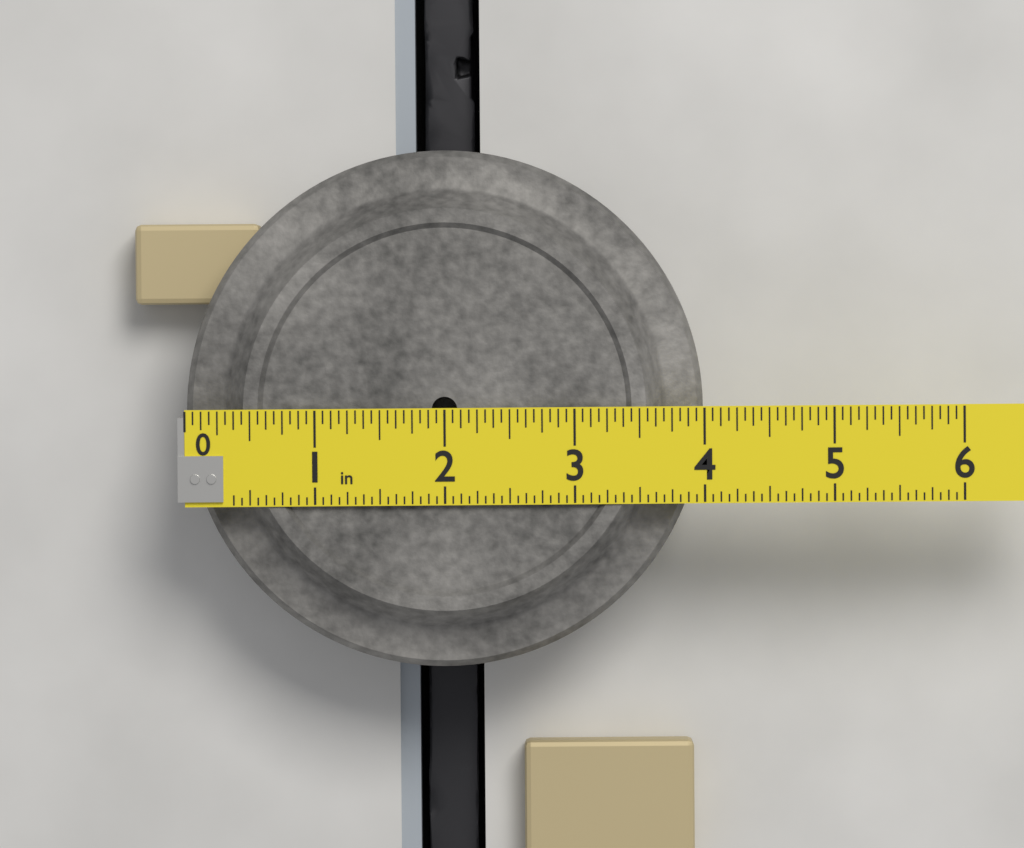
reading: 4.0000 in
